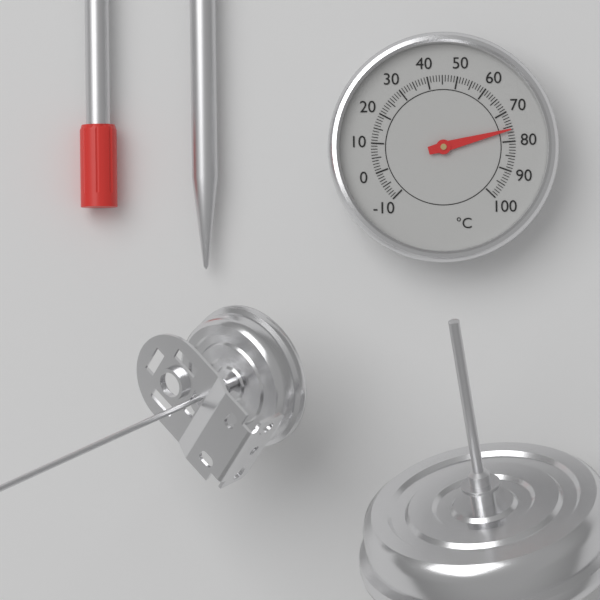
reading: 76 °C
